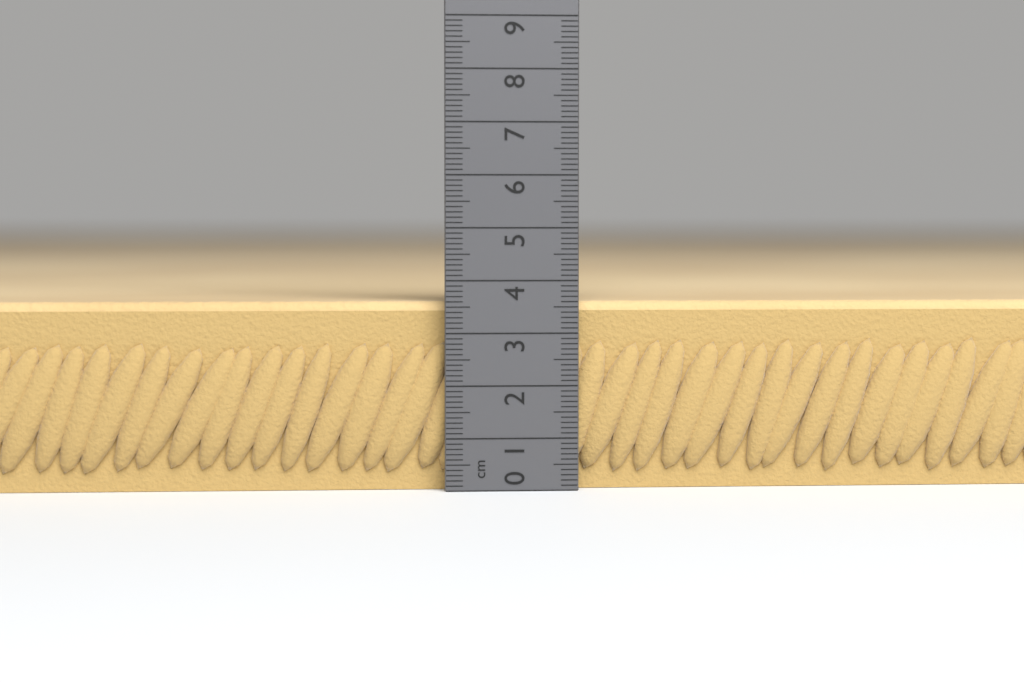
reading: 3.6 cm
